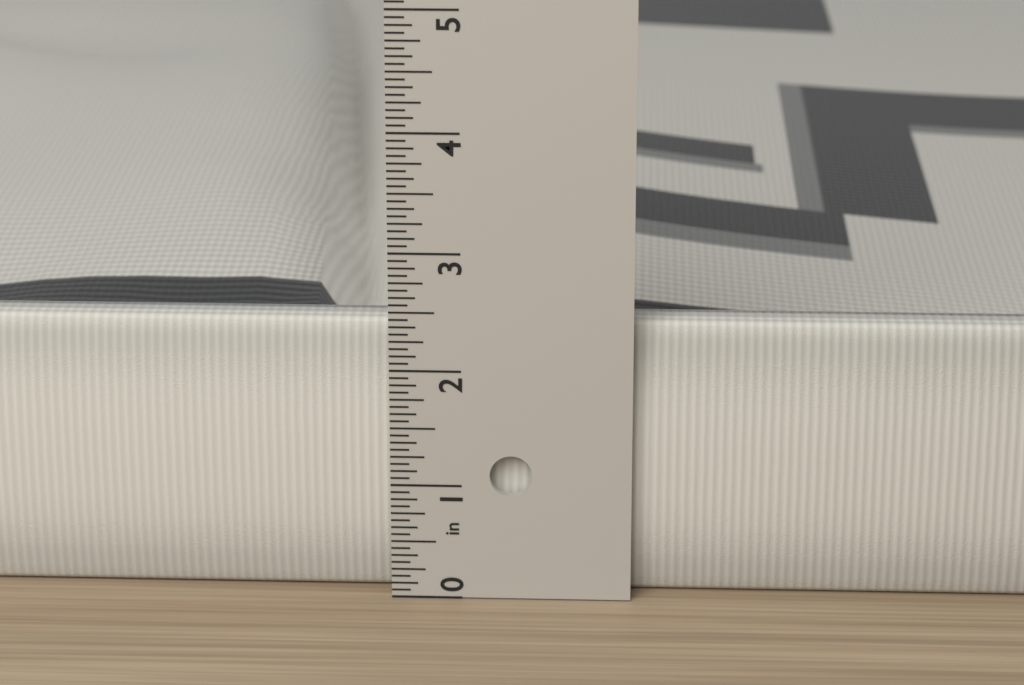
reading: 2.3750 in
